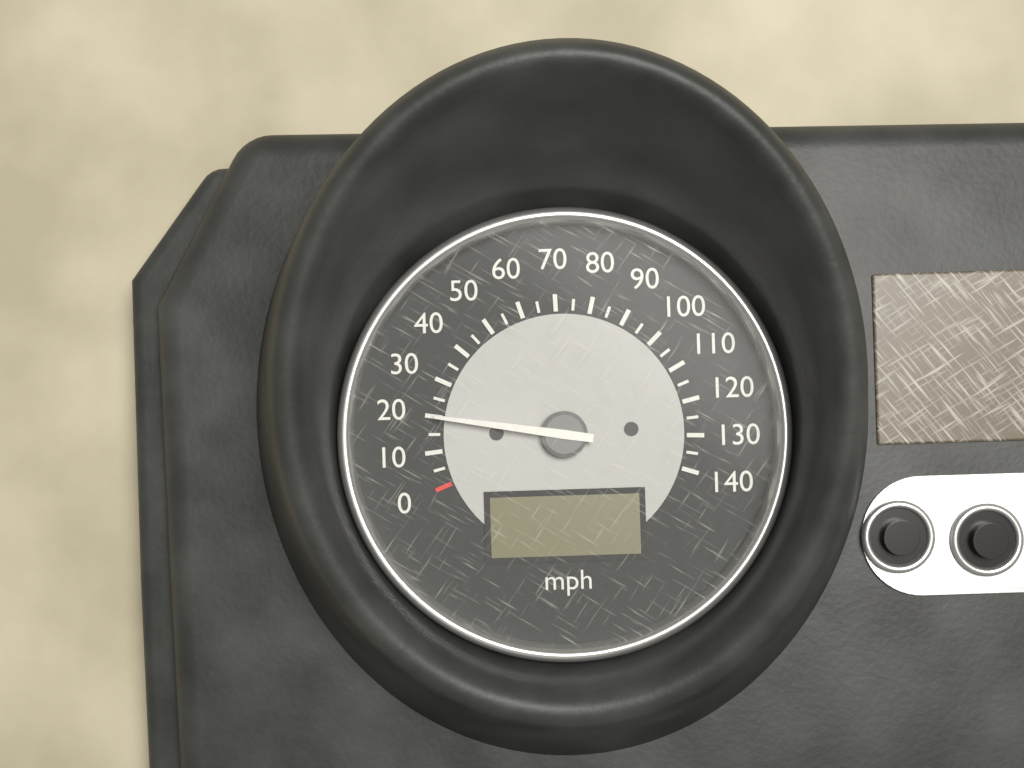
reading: 20 mph
